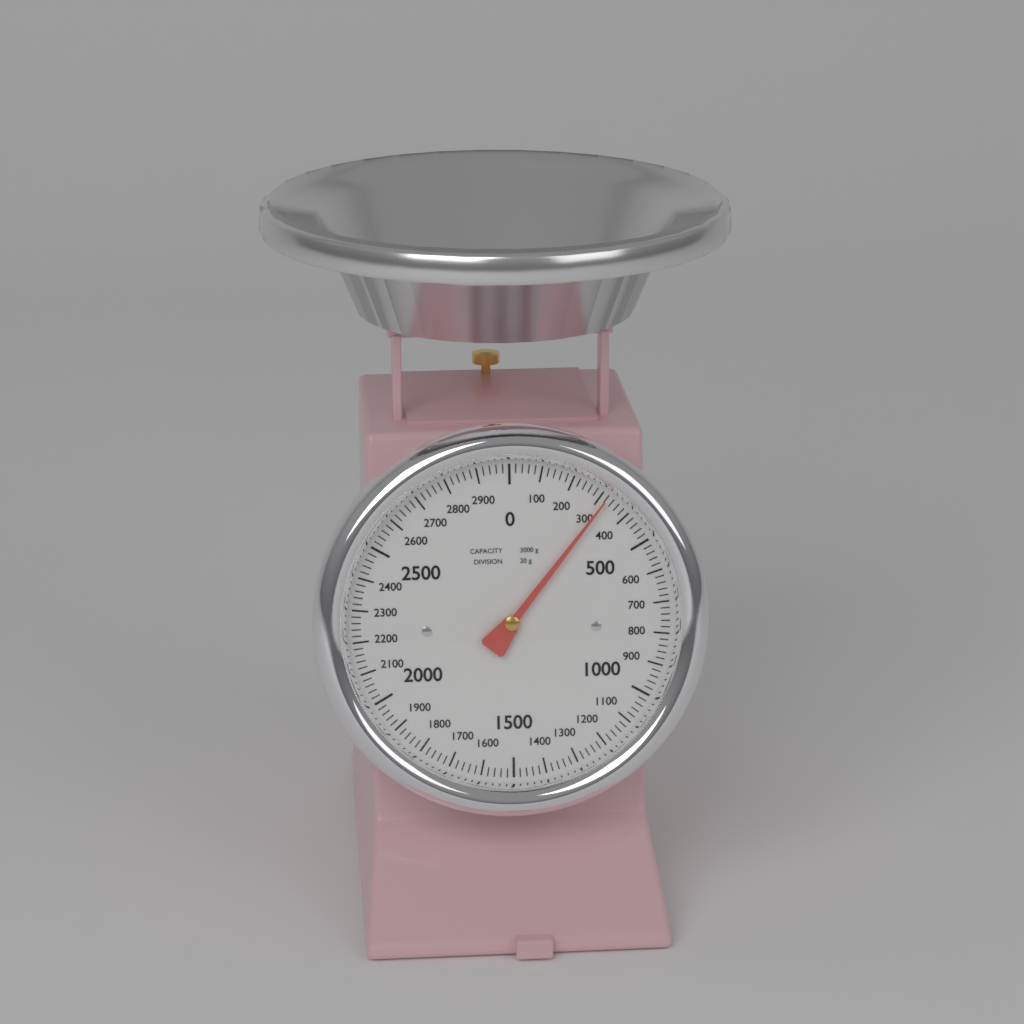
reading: 320 g
